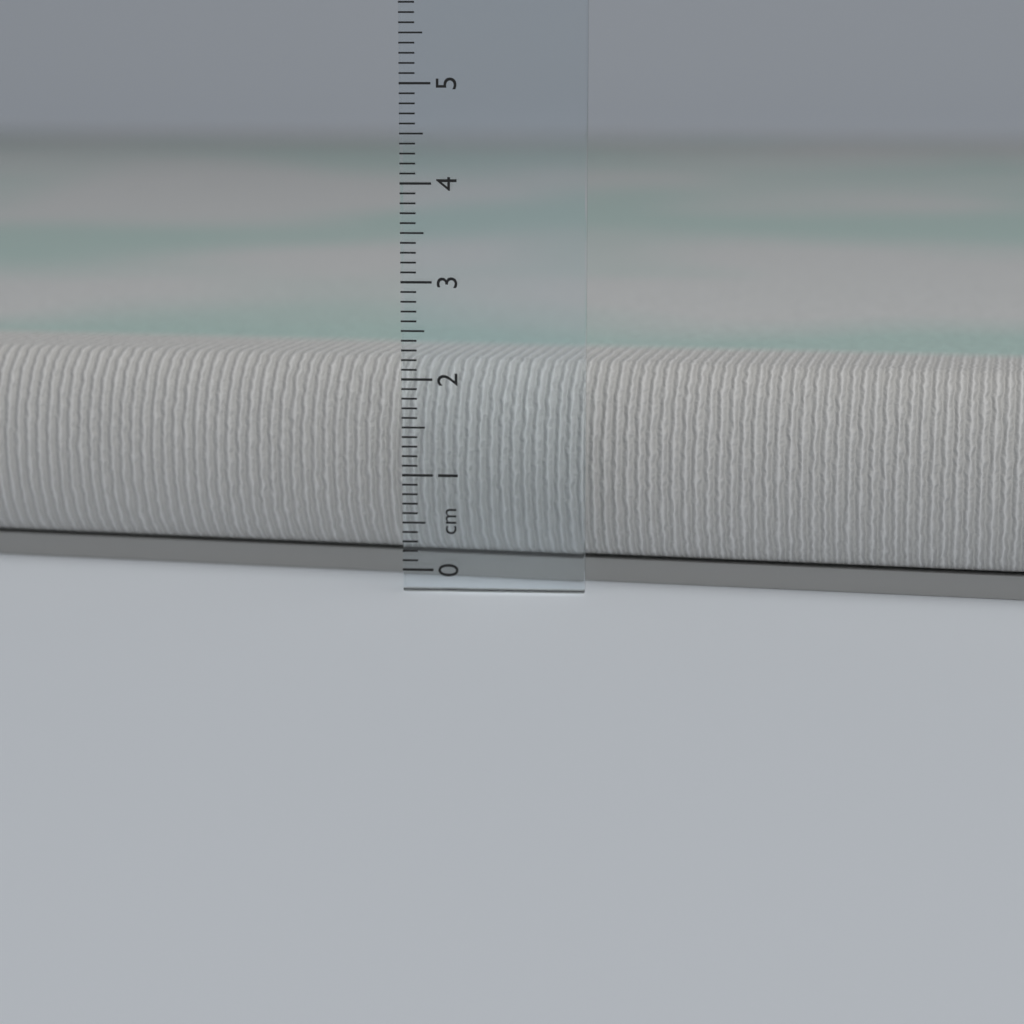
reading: 2.1 cm
